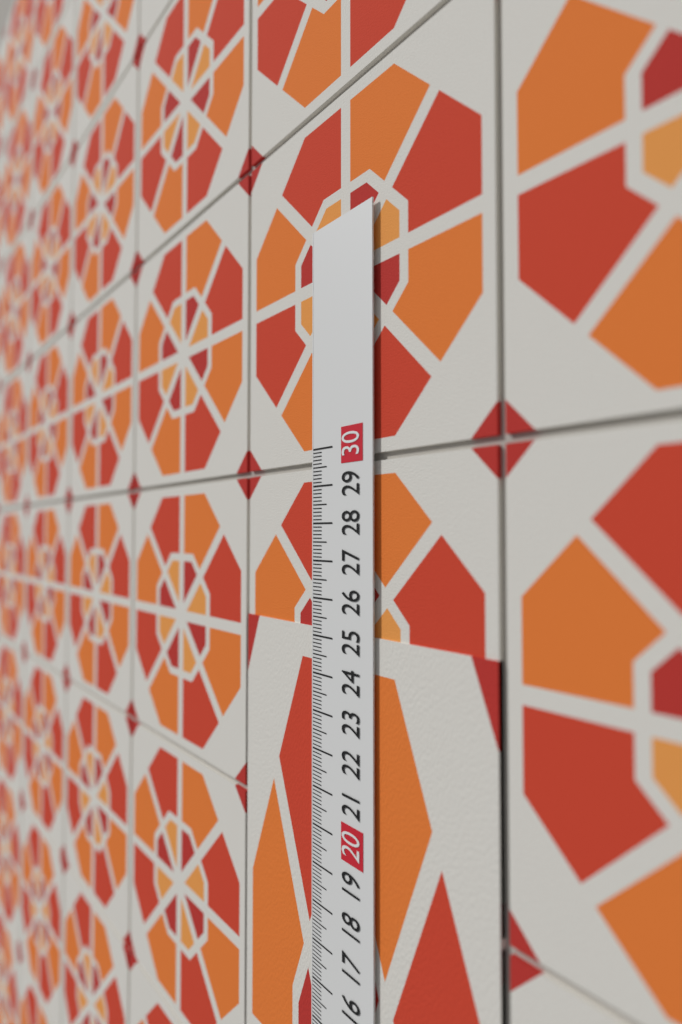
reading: 25.2 cm
